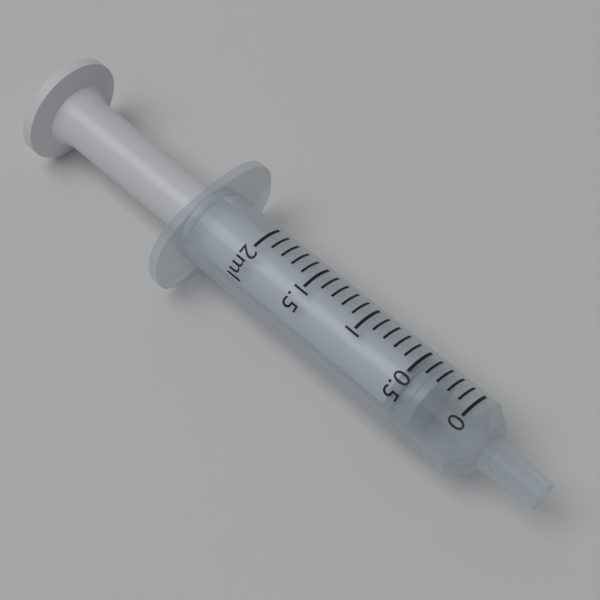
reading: 0.3 ml
